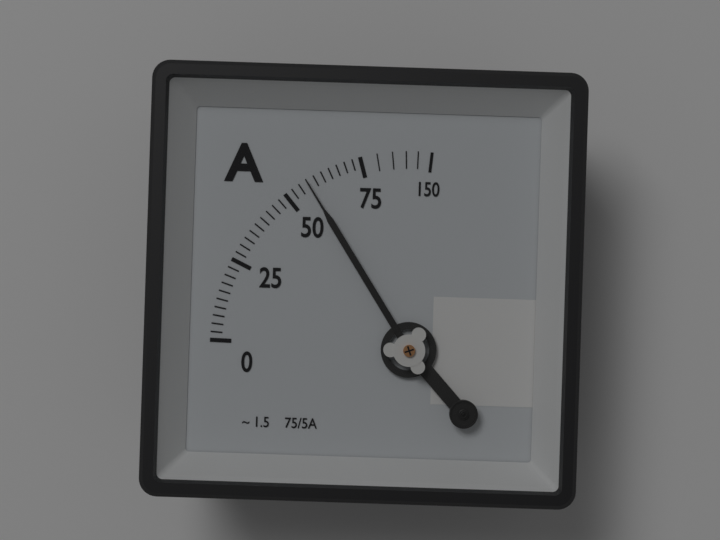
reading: 57.5 A
